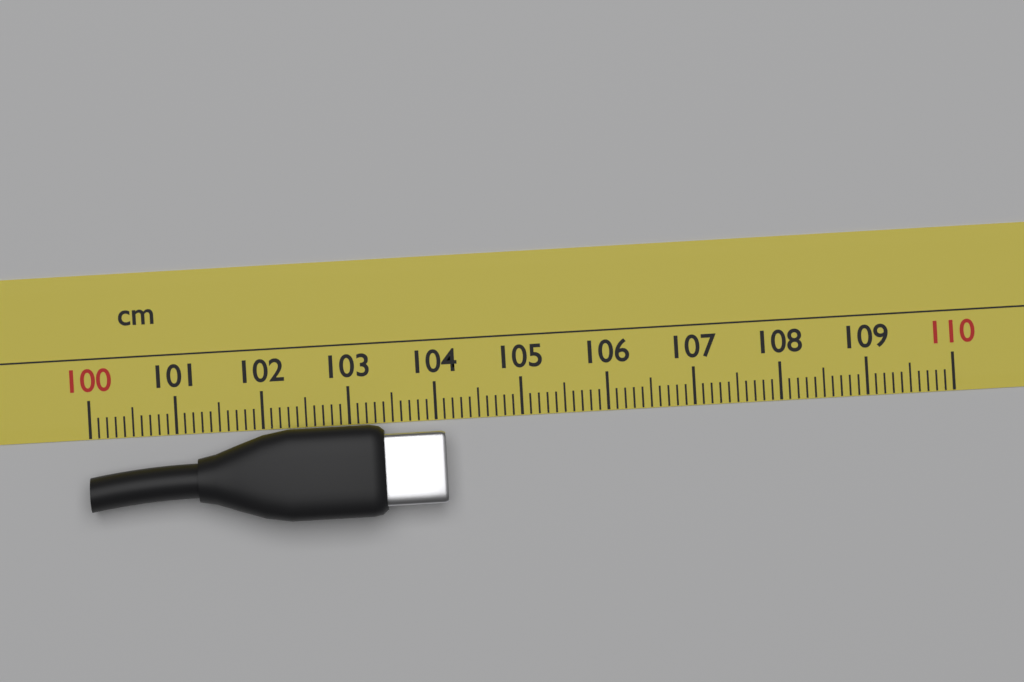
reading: 104.1 cm
